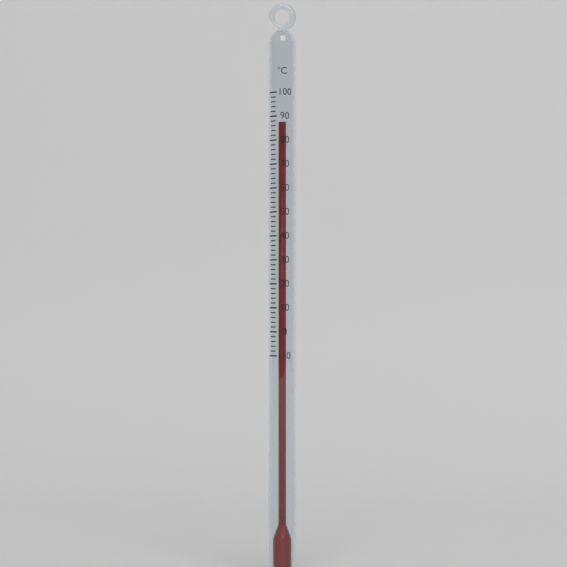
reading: 88 °C
